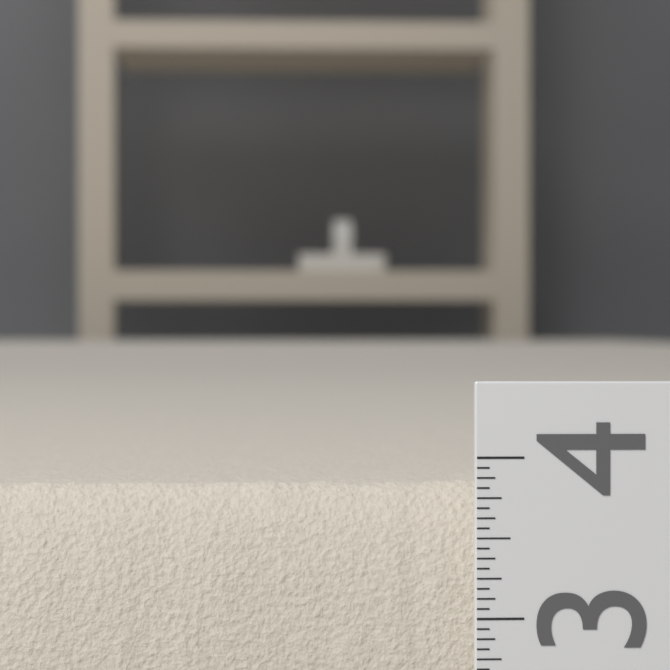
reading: 3.8125 (no unit)
